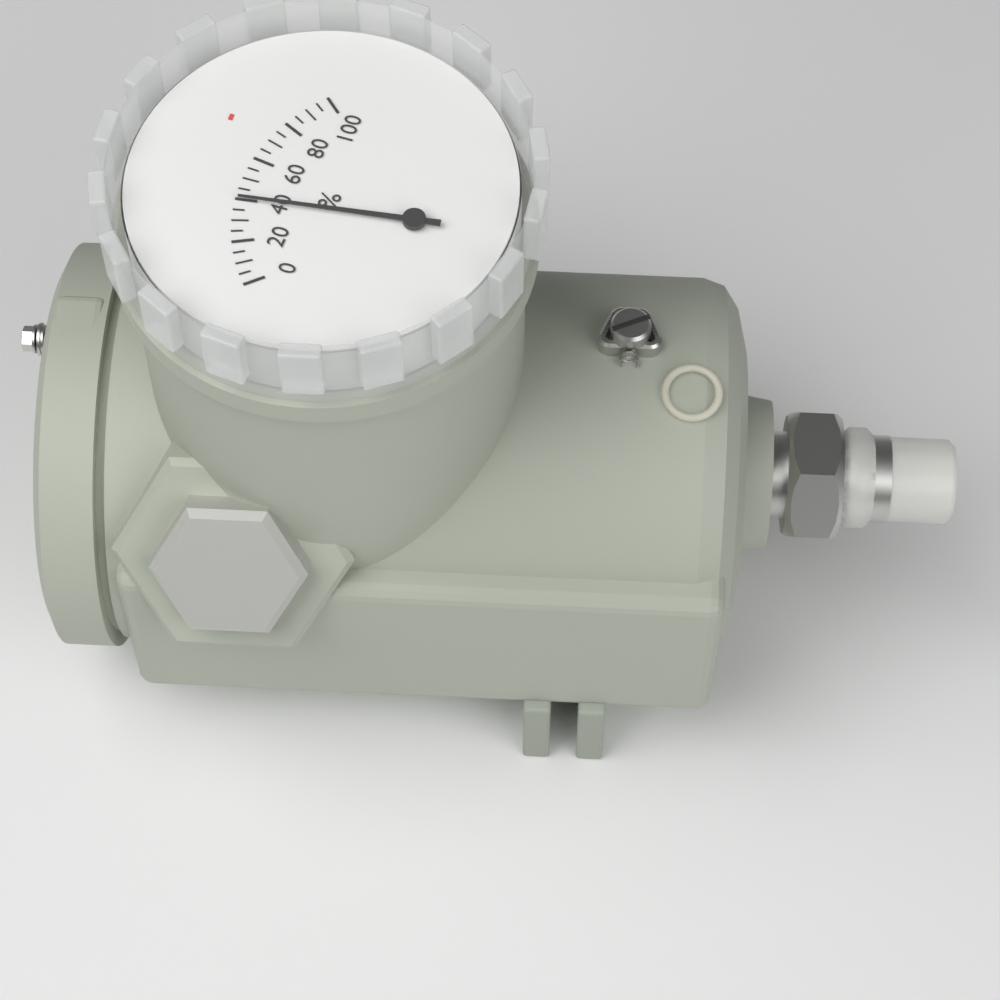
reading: 40 %
